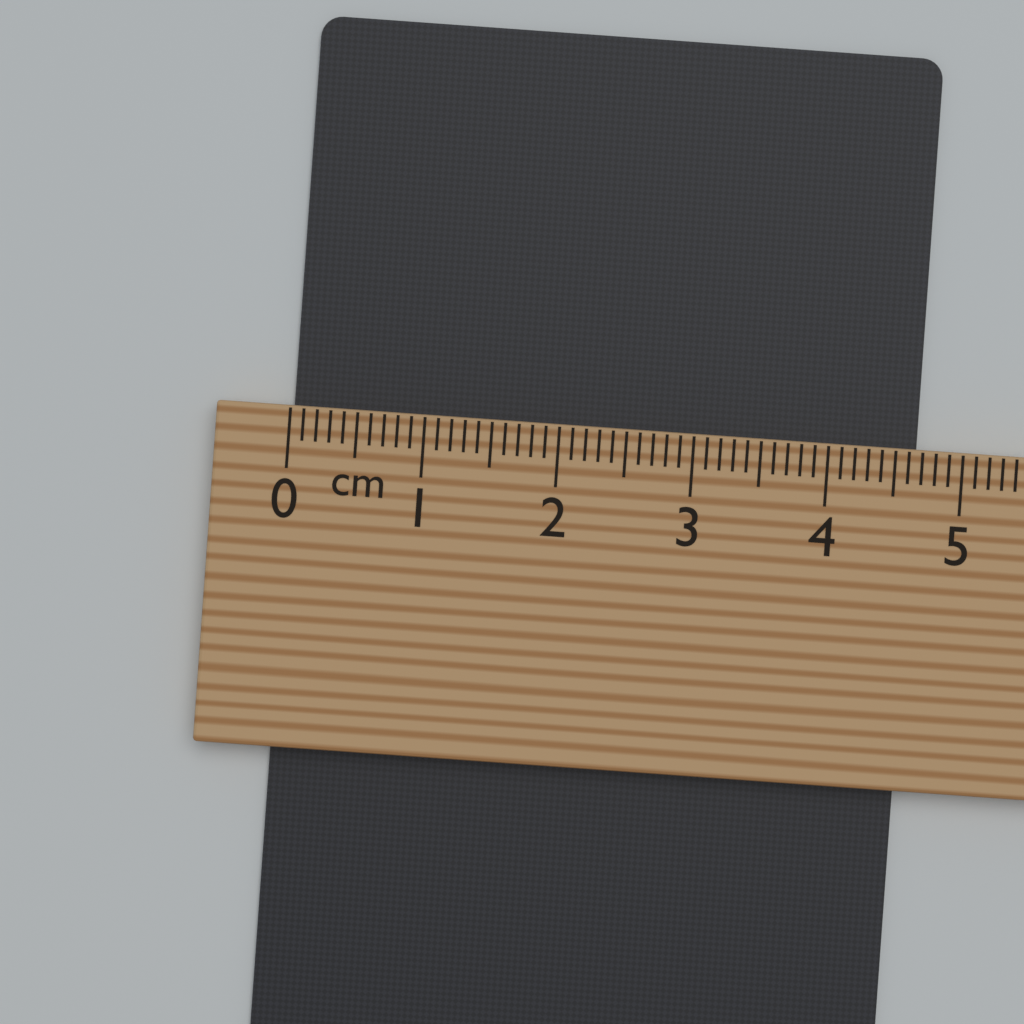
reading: 4.7 cm
